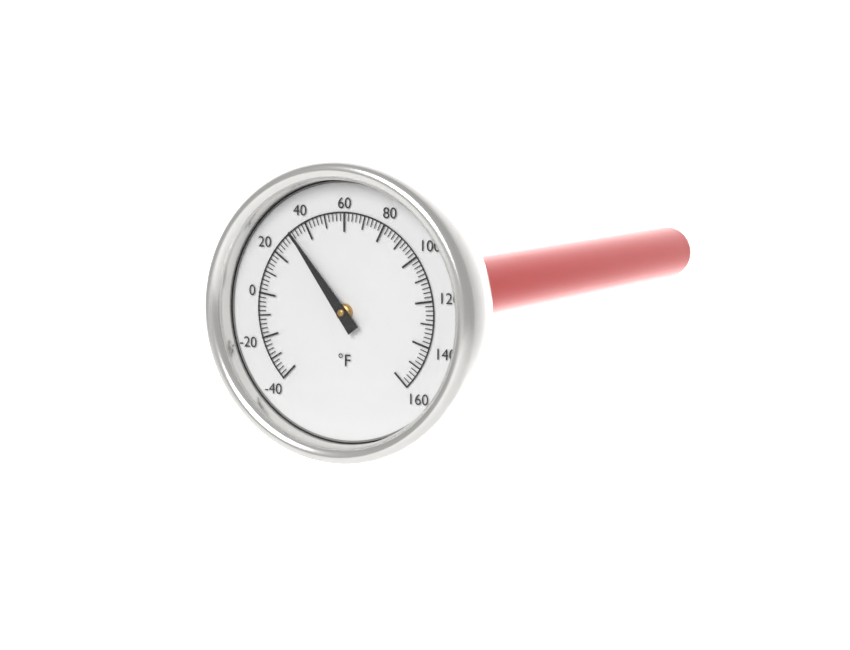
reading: 32 °F
